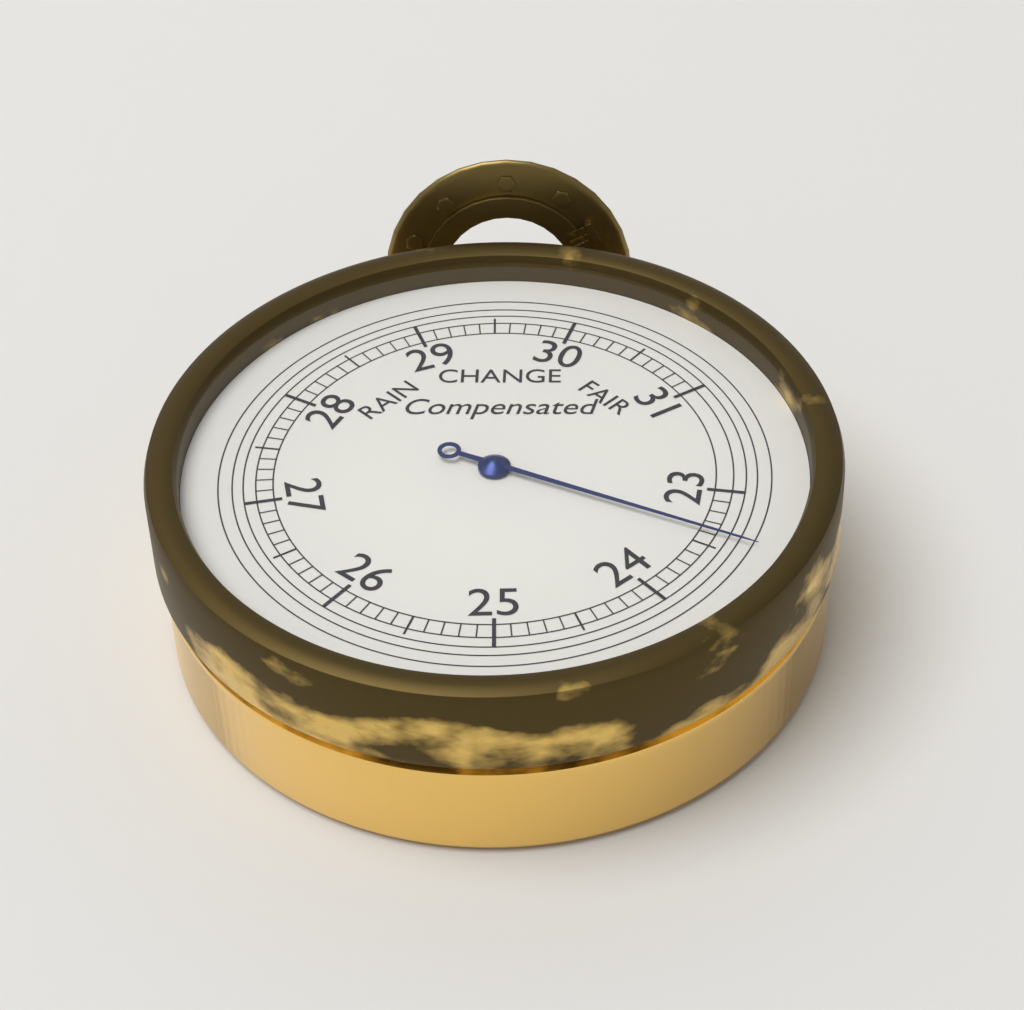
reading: 23.4 inHg
